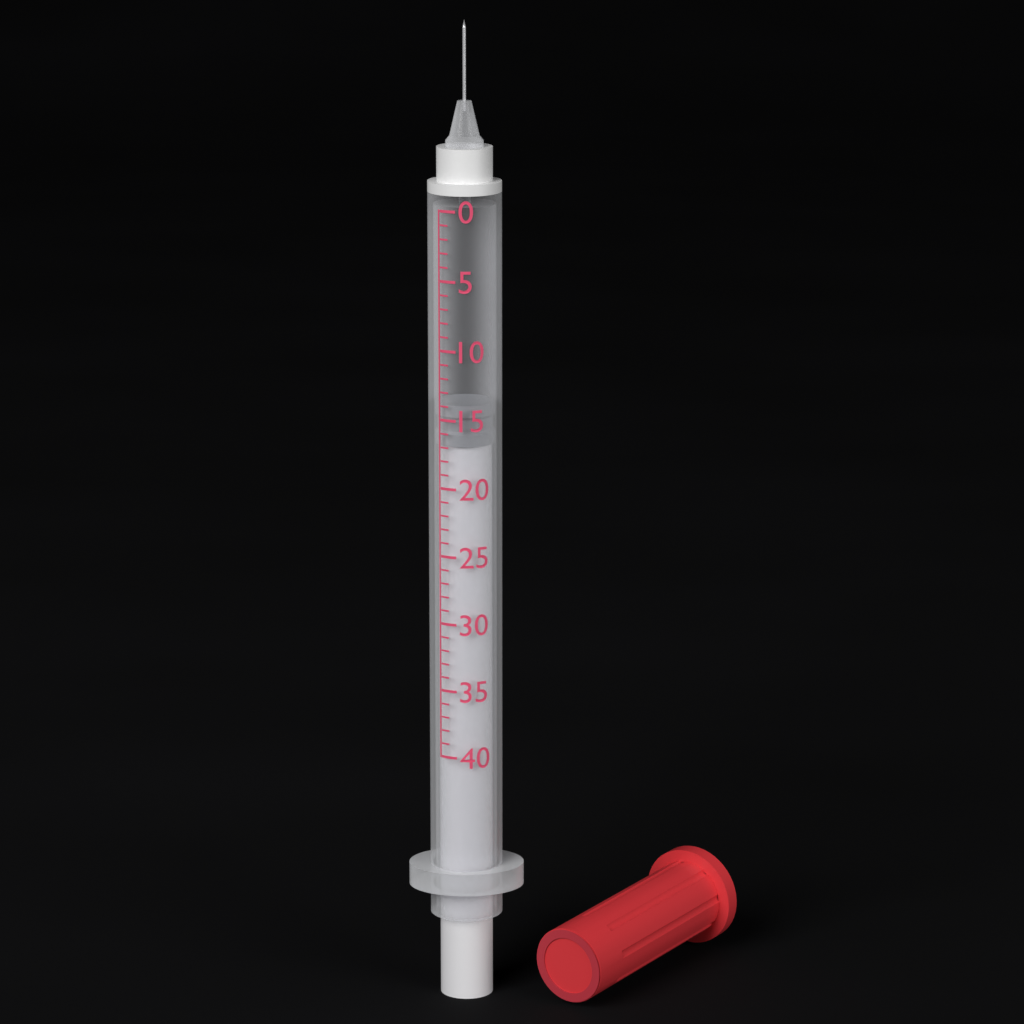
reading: 14 (no unit)
